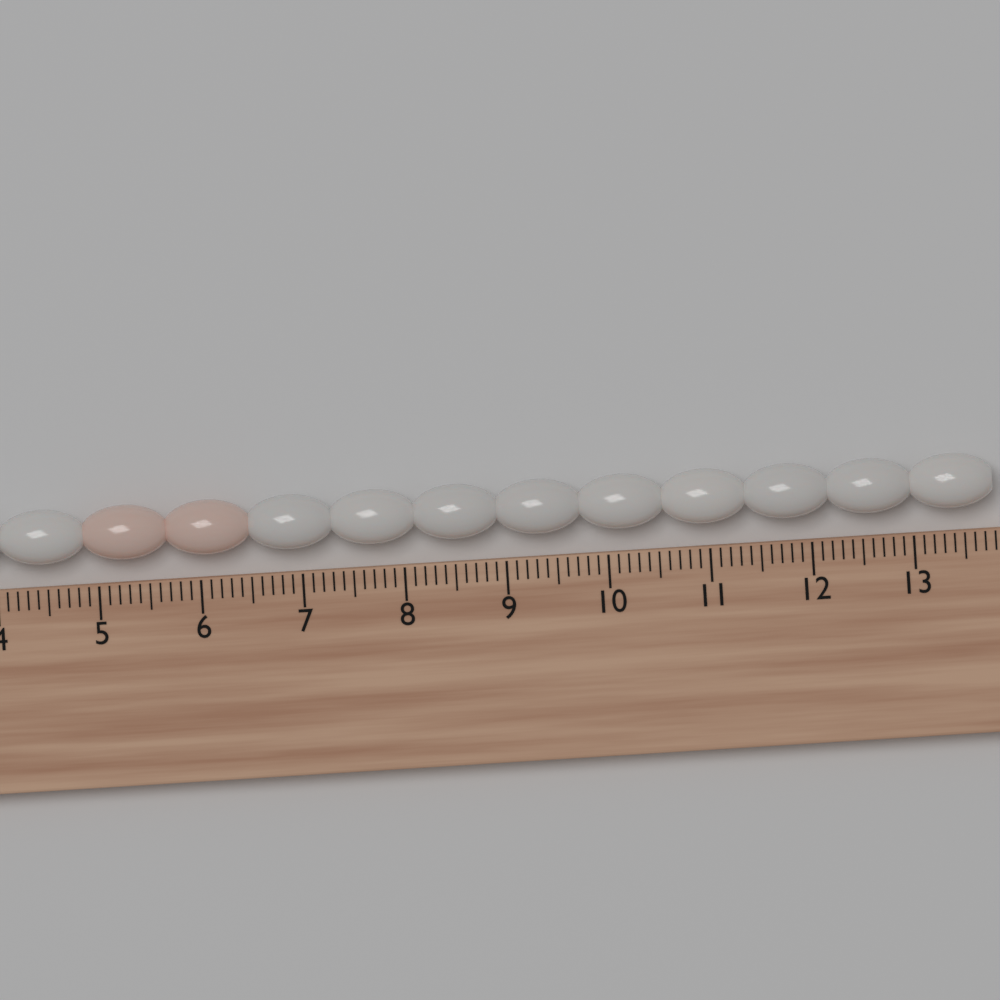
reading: 13.8 cm
